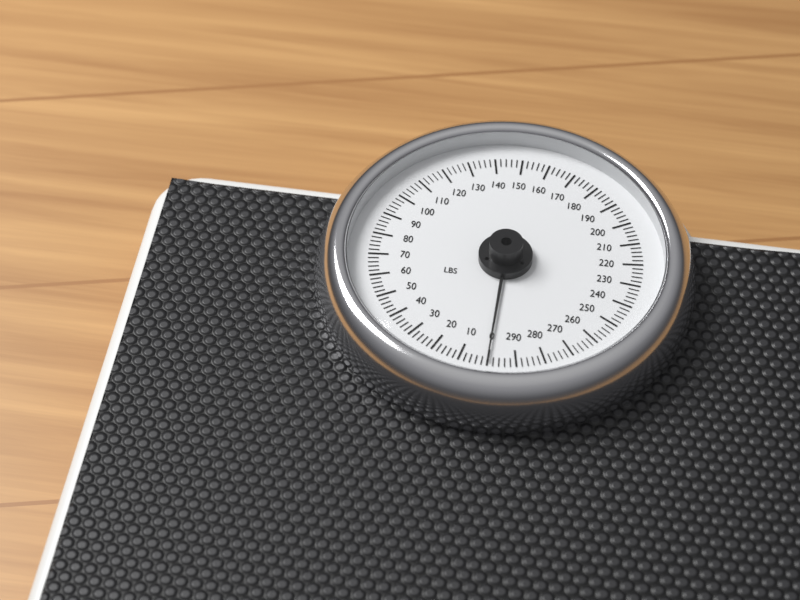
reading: 0 lb
